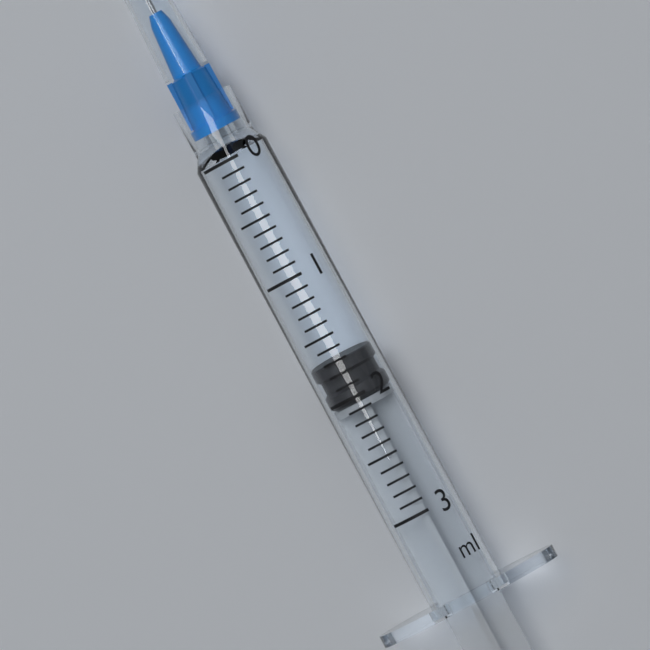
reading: 1.7 ml
